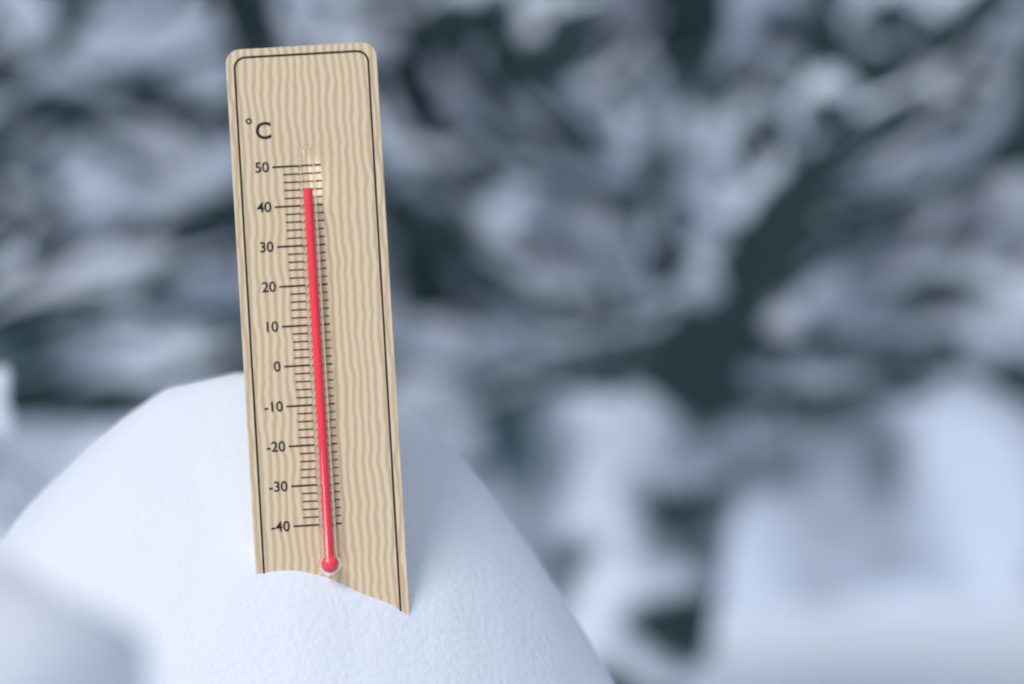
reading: 44 °C
